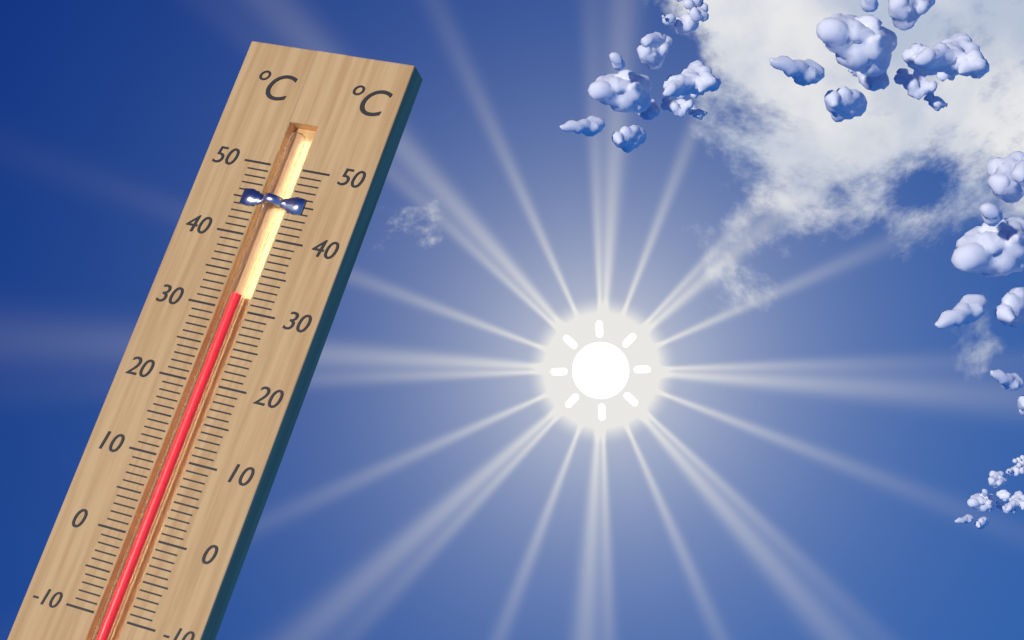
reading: 32 °C
